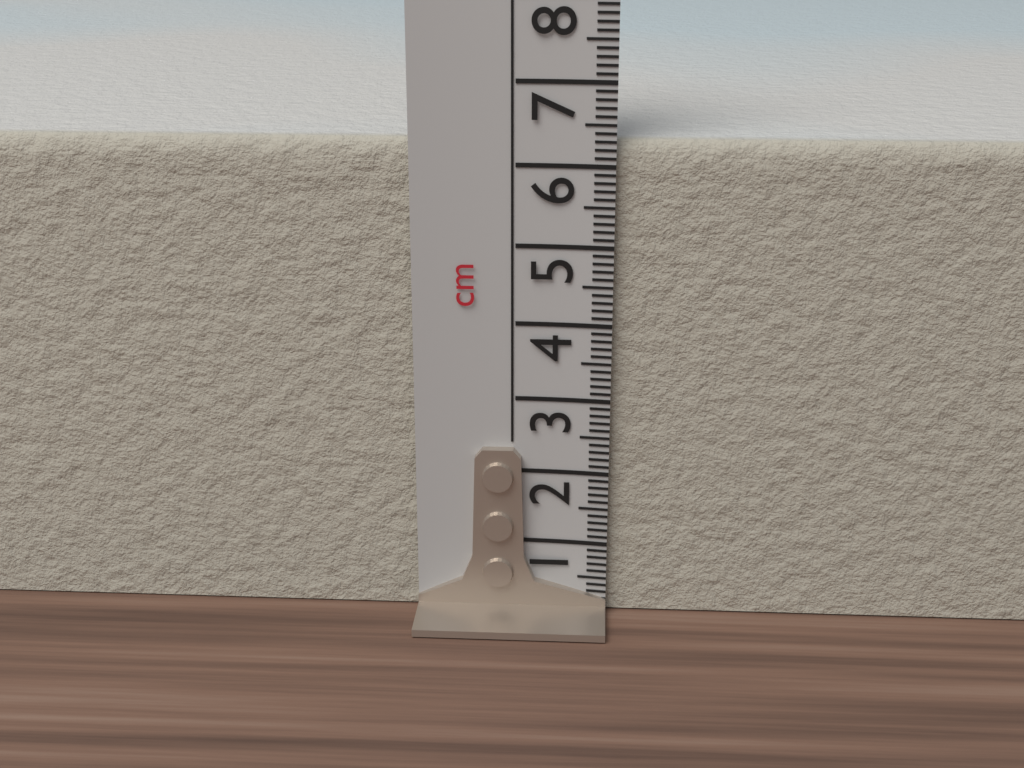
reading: 6.3 cm
